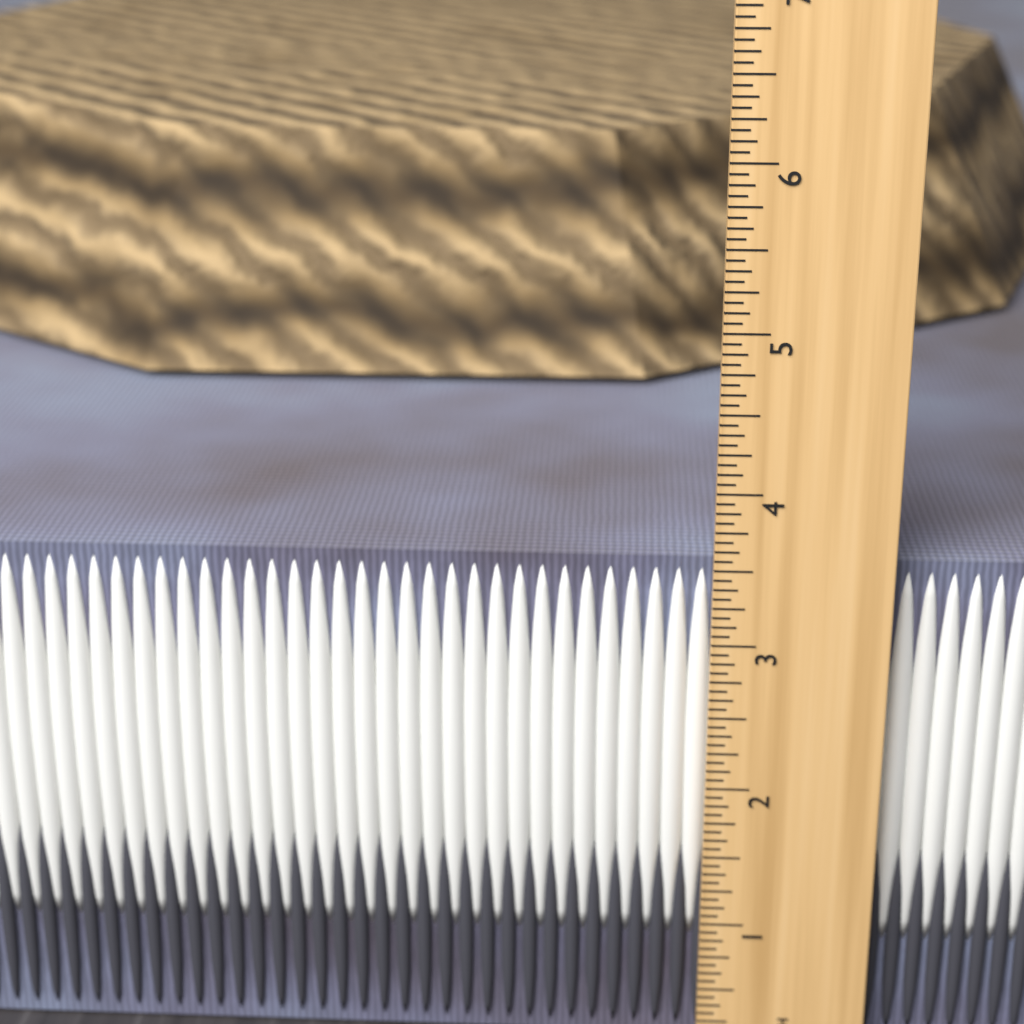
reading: 3.5000 in
